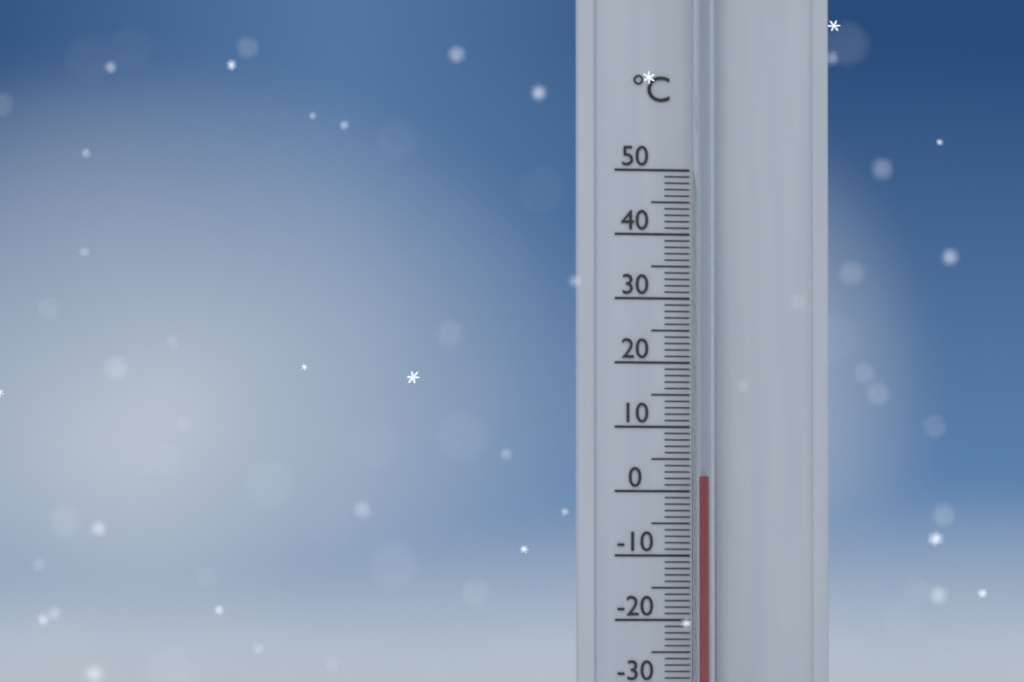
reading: 2 °C
